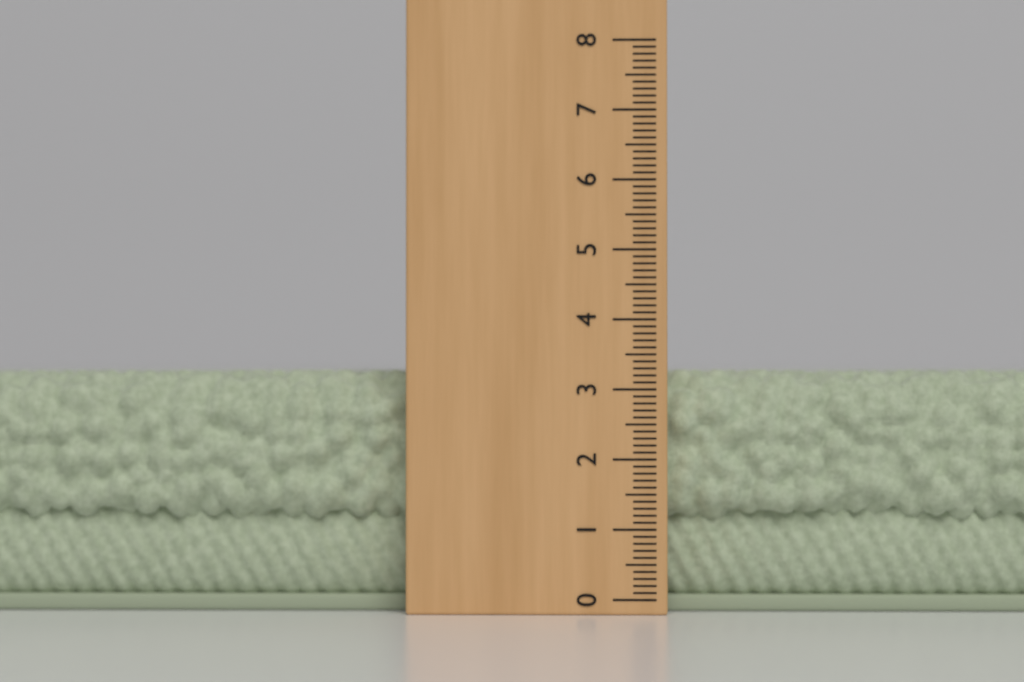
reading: 3.3 (no unit)
